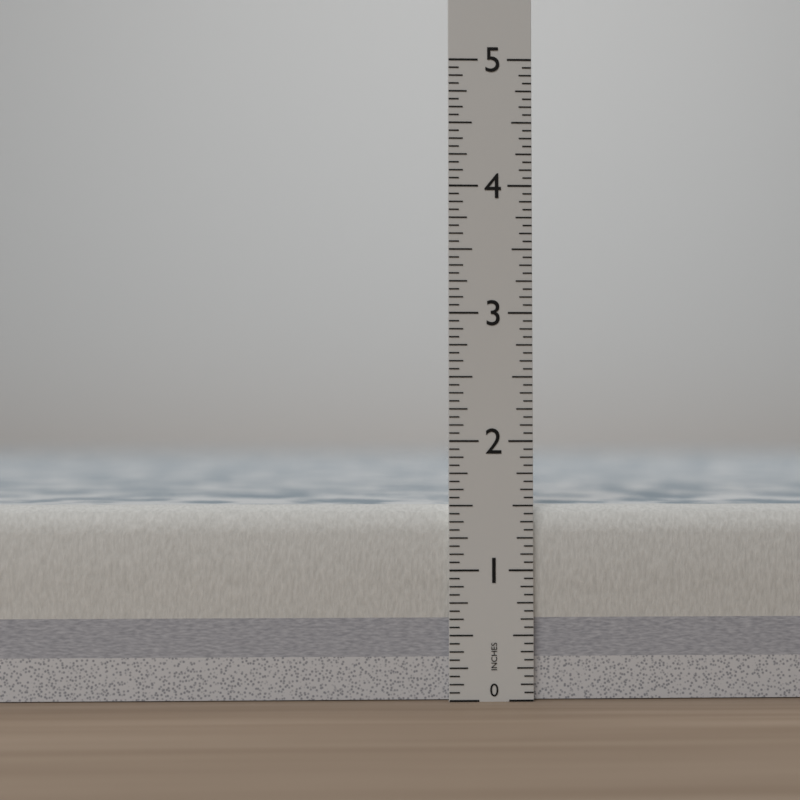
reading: 1.5000 in
